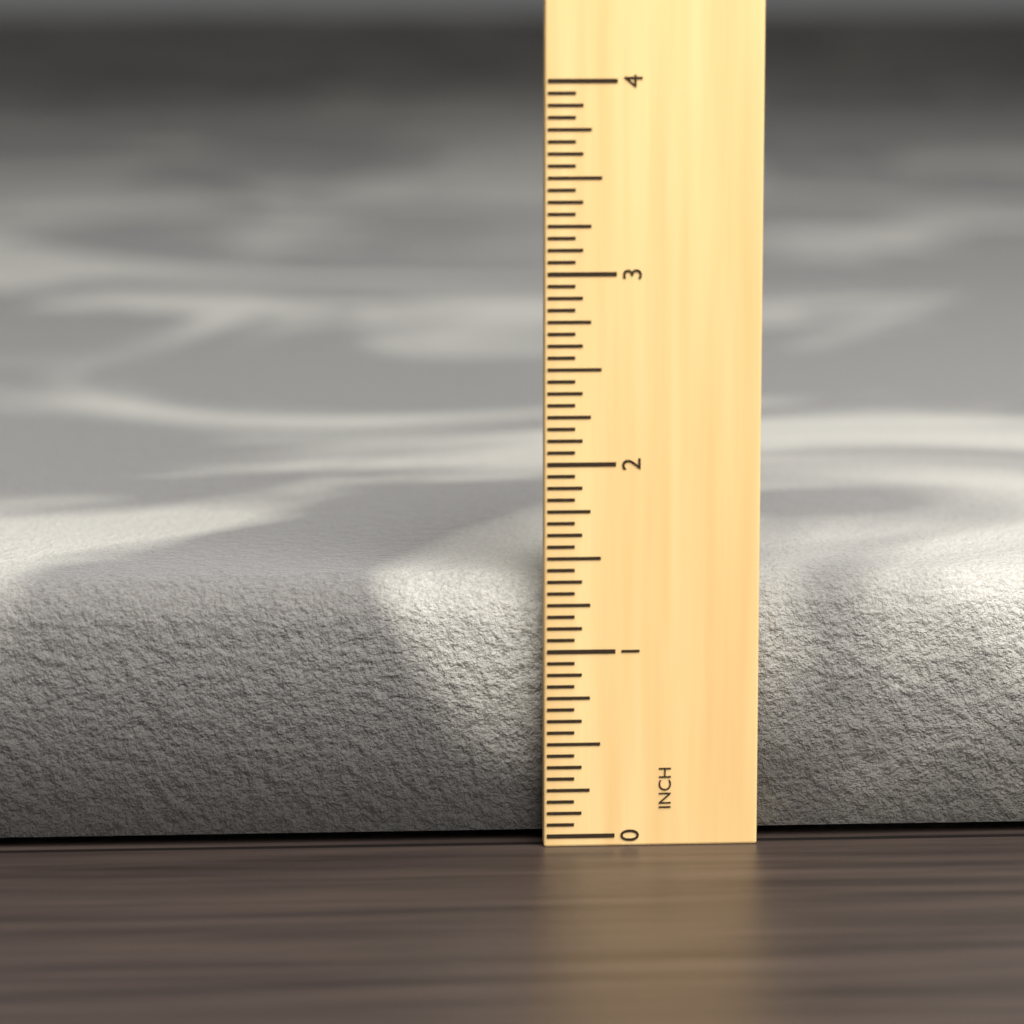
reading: 1.3750 in
